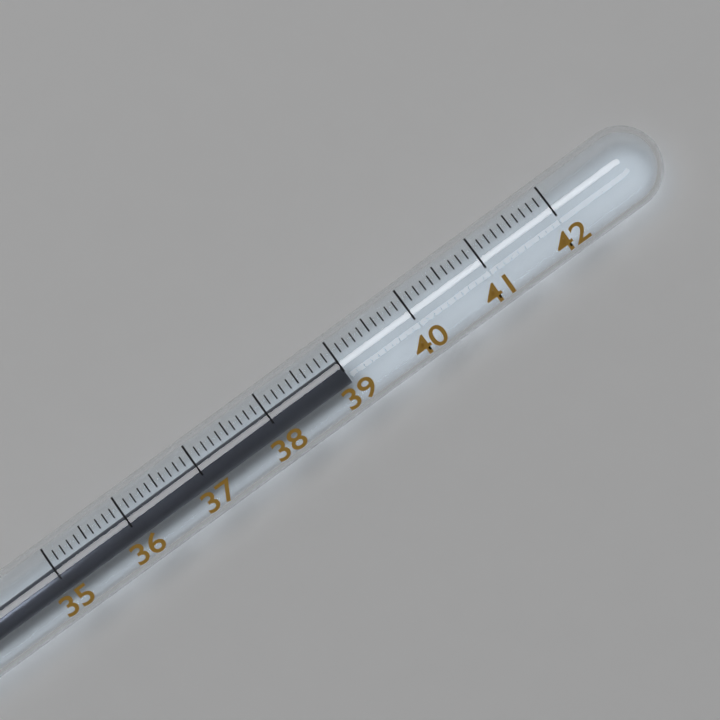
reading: 39.0 (no unit)
